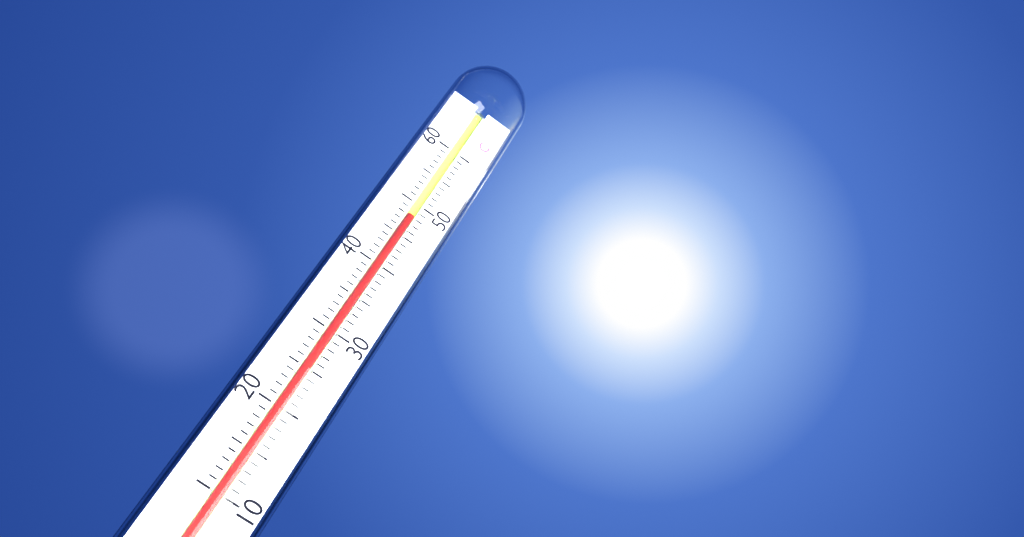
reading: 48 °C
